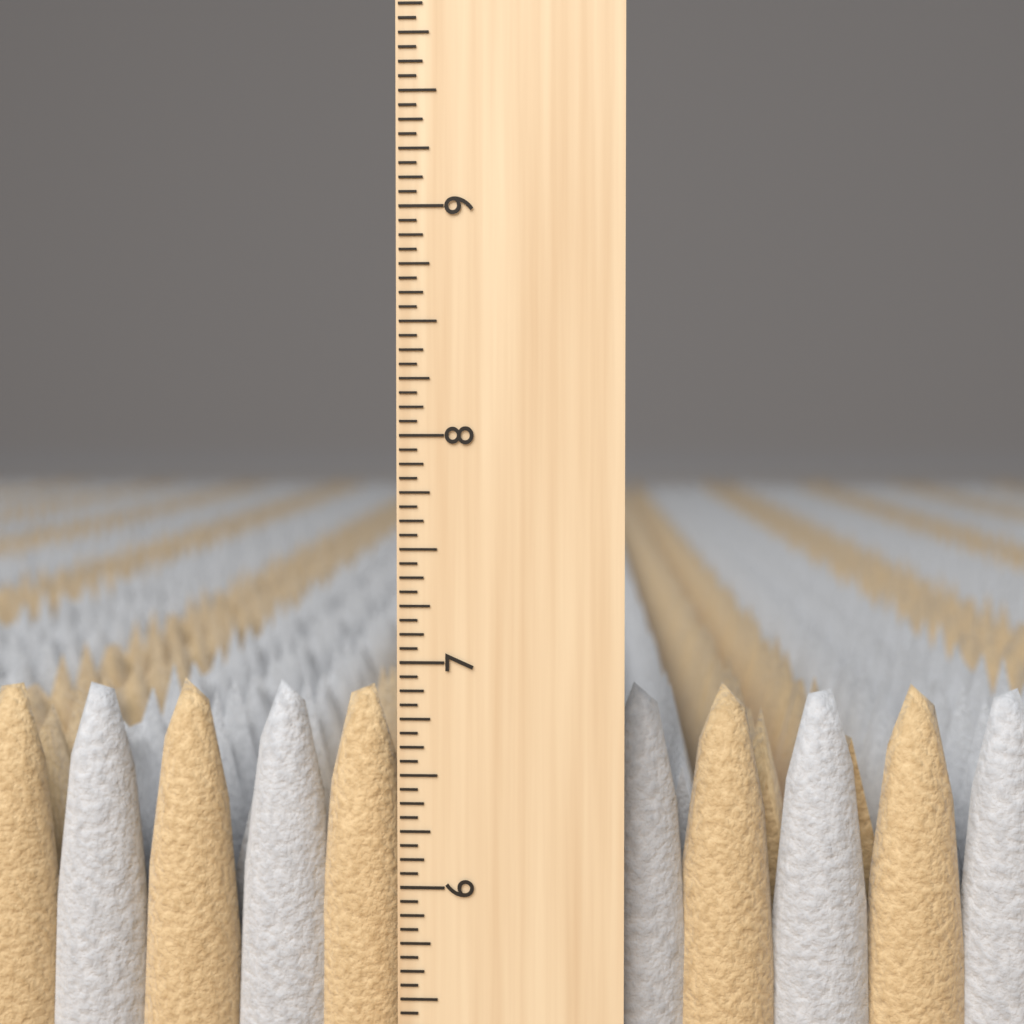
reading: 6.8750 inch
